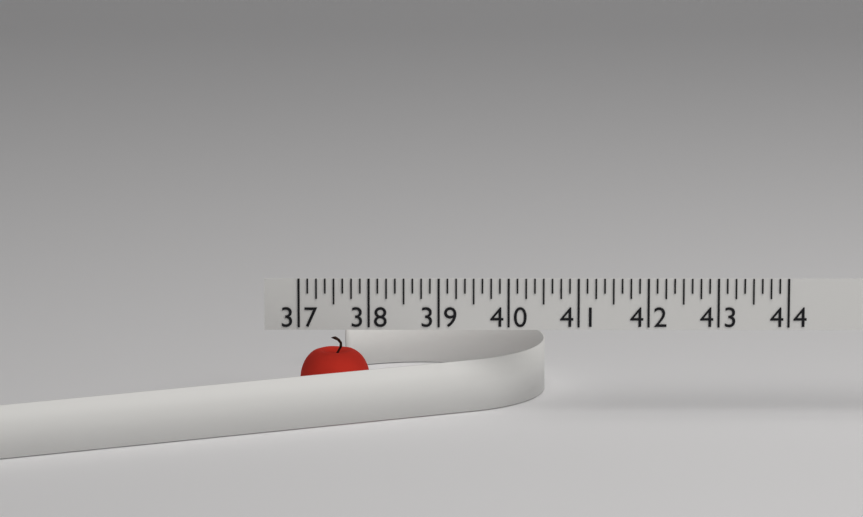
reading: 38.000 (no unit)
